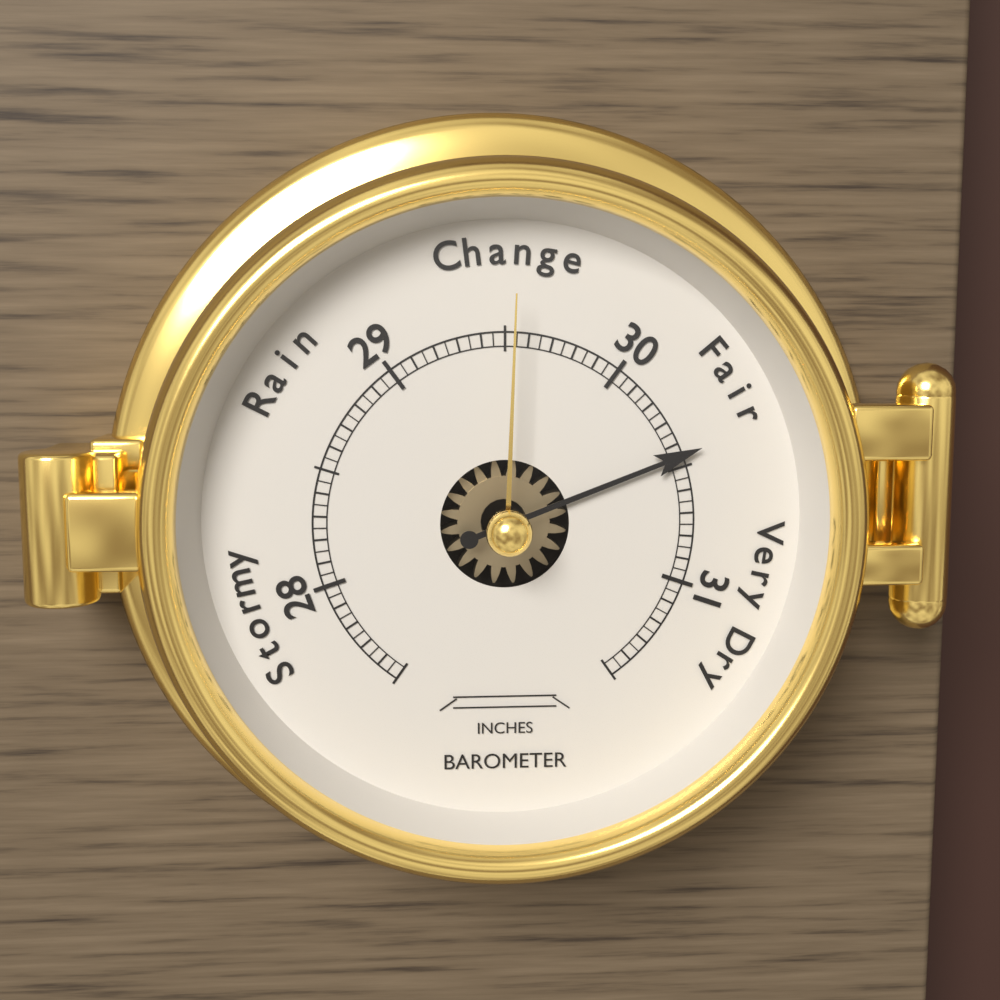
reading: 30.45 inches
